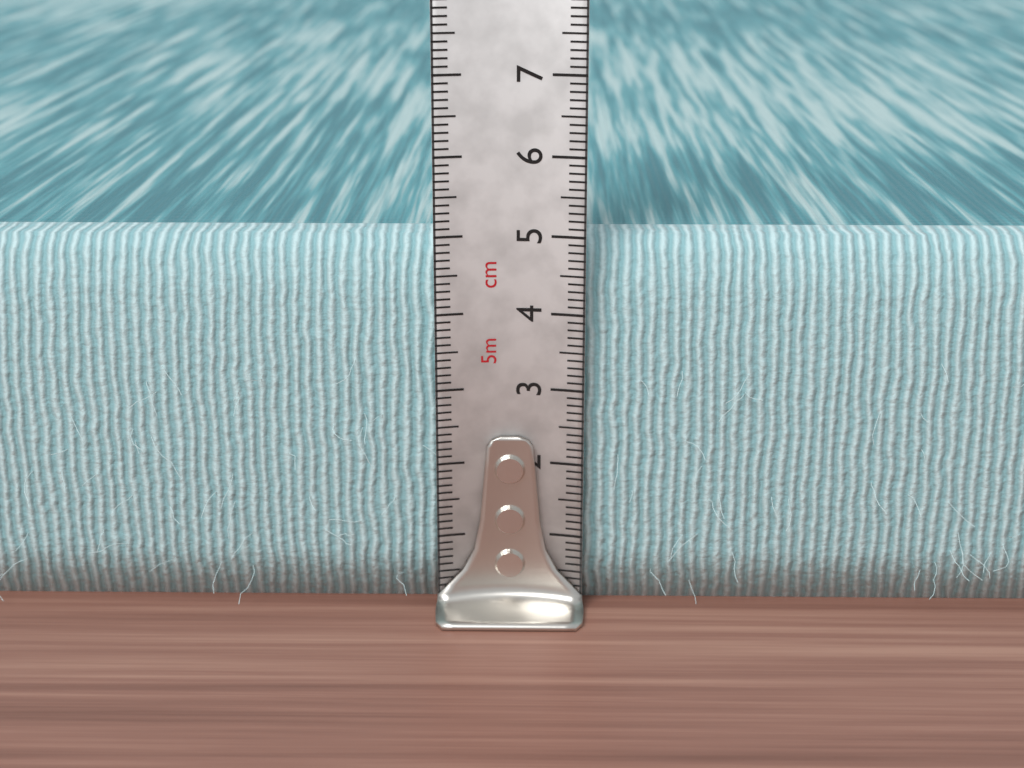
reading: 4.9 cm
